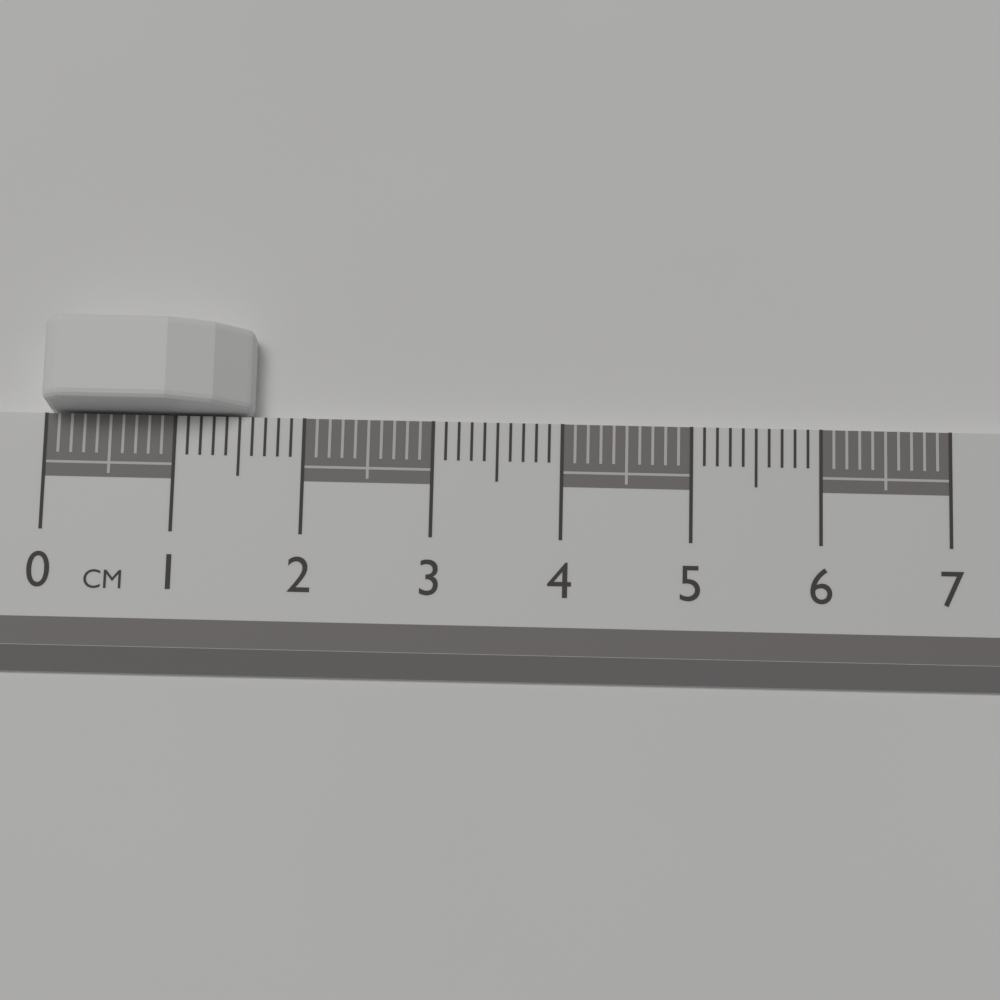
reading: 1.6 cm
